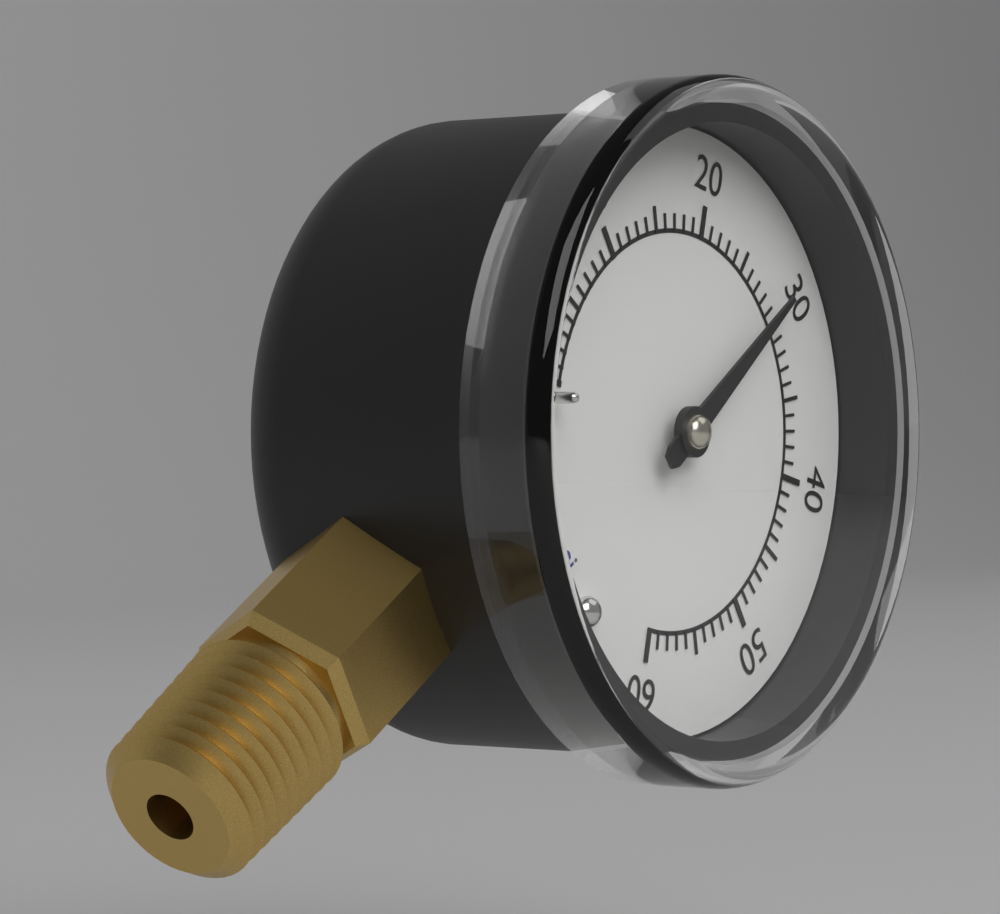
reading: 29 psi
